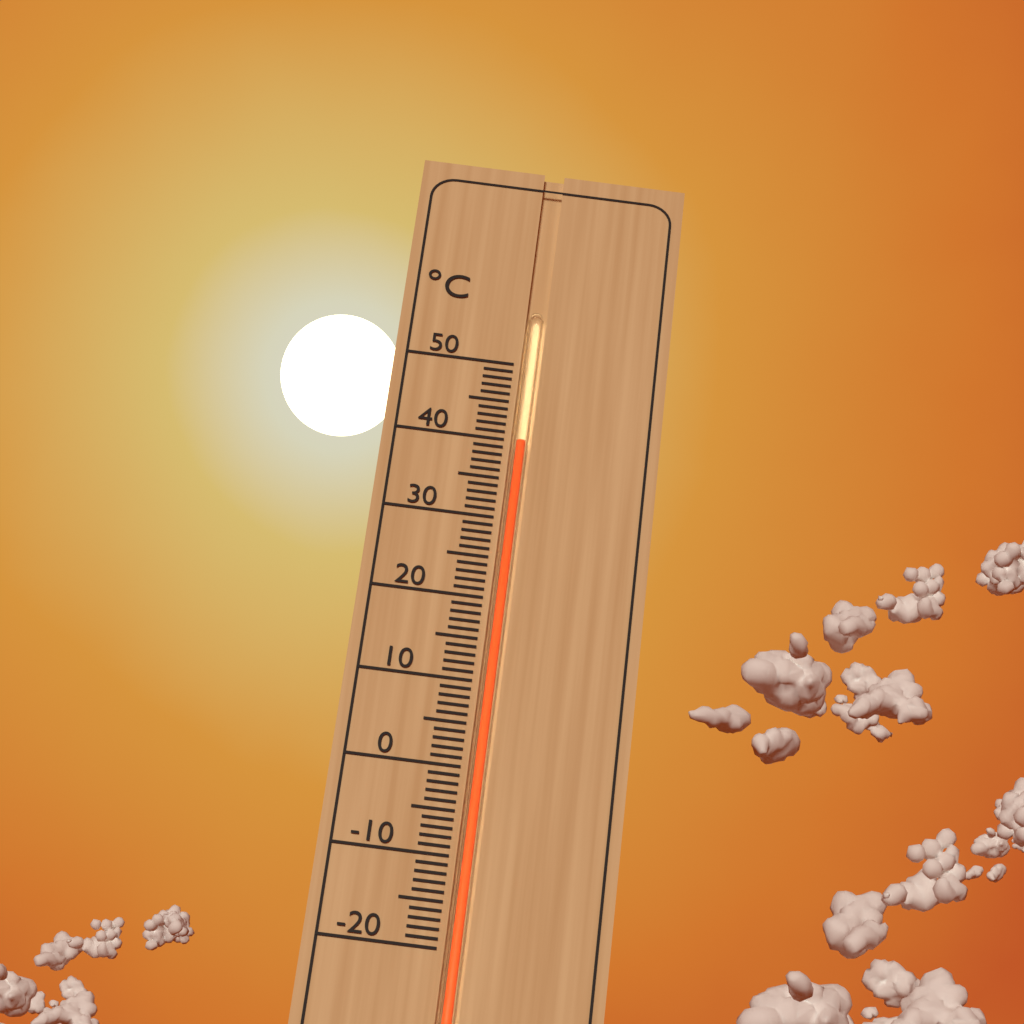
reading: 40 °C
